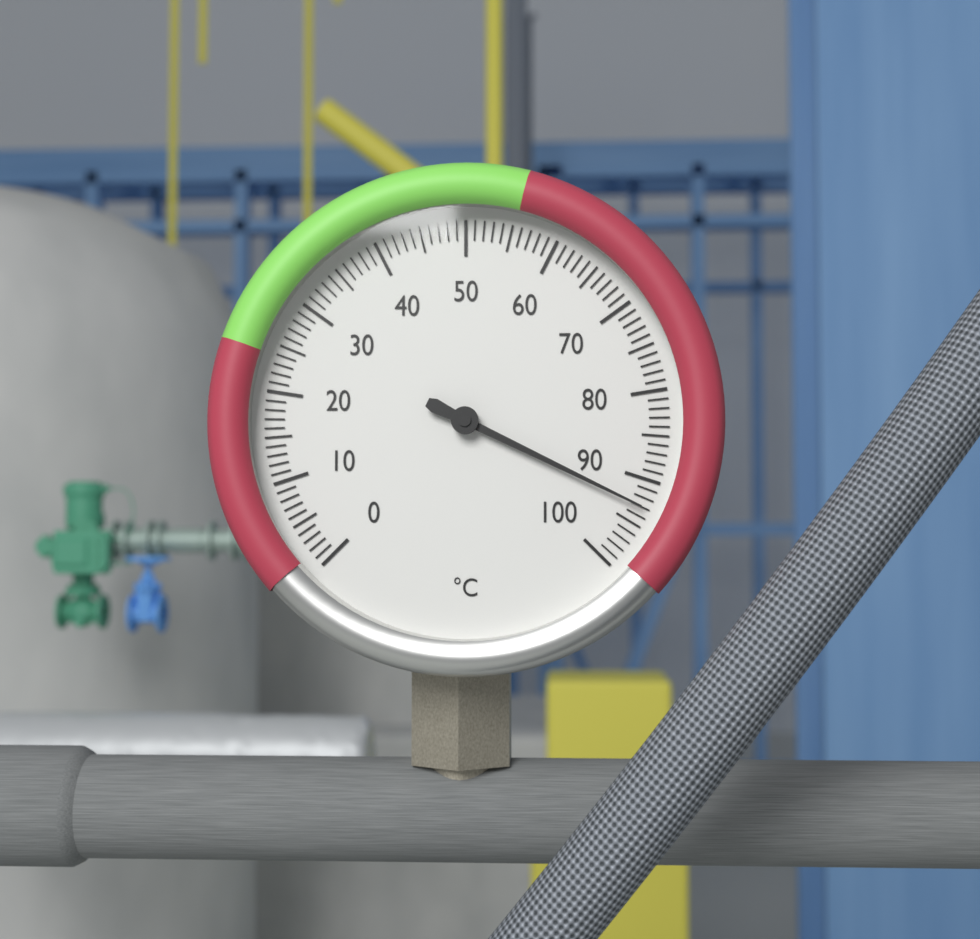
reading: 93 °C
